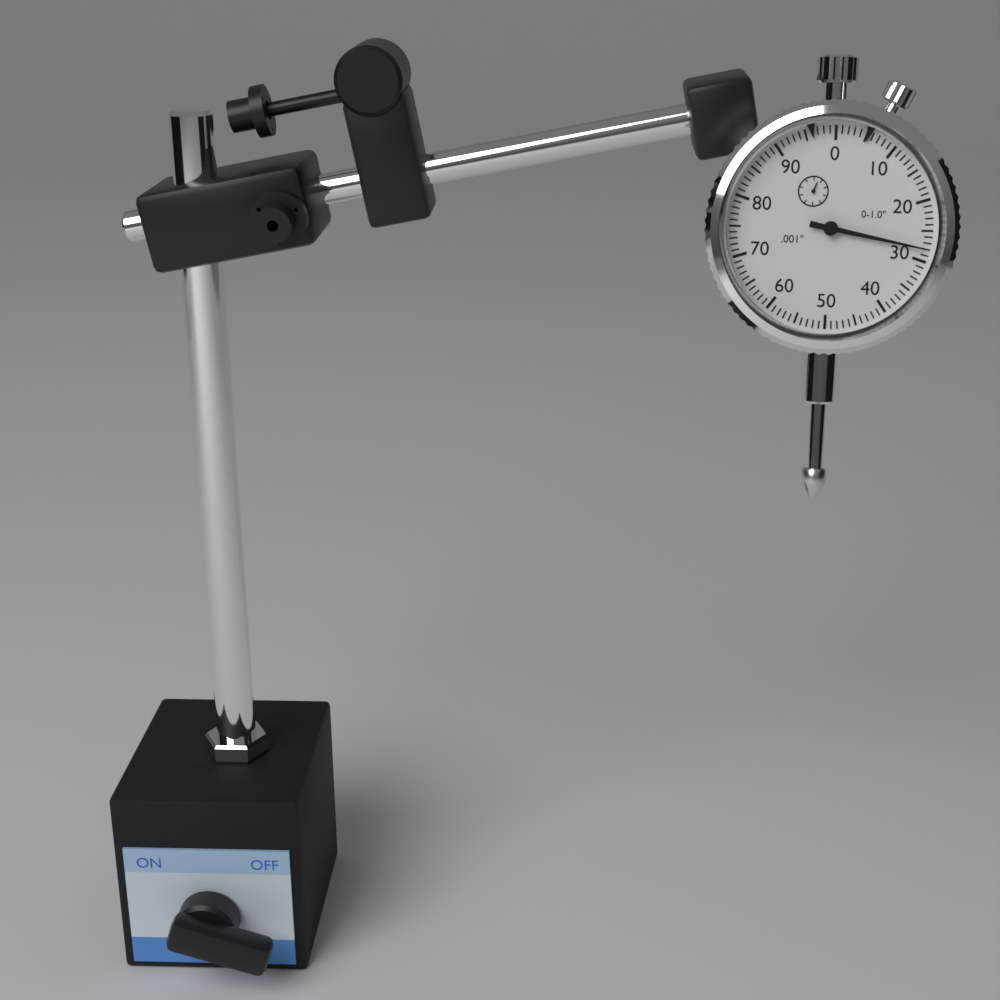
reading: 0.028 in
